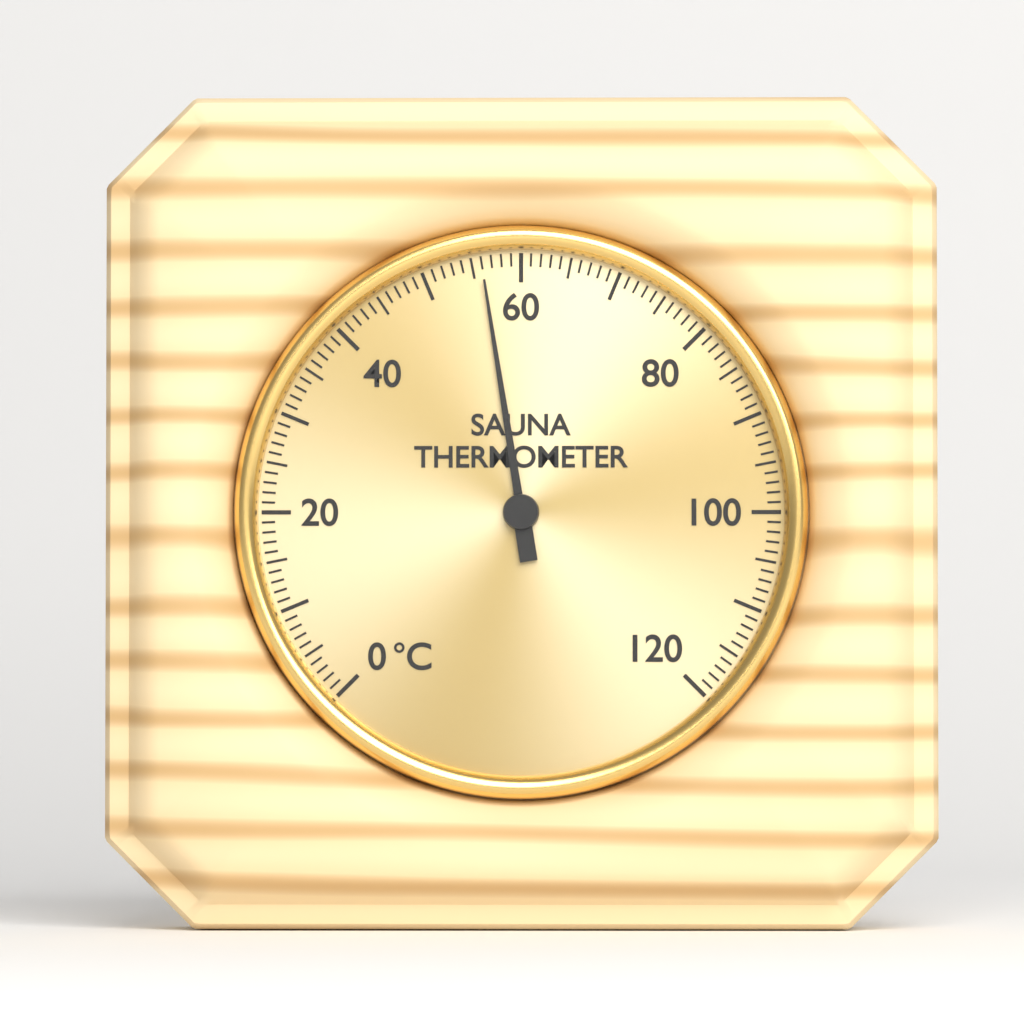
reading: 56 °C
